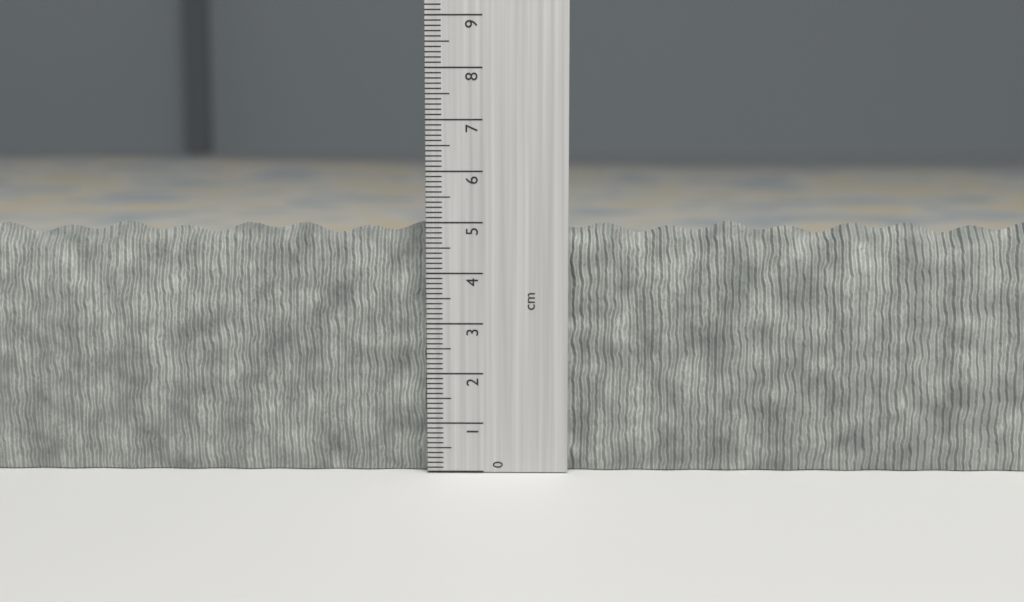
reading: 5.0 cm
